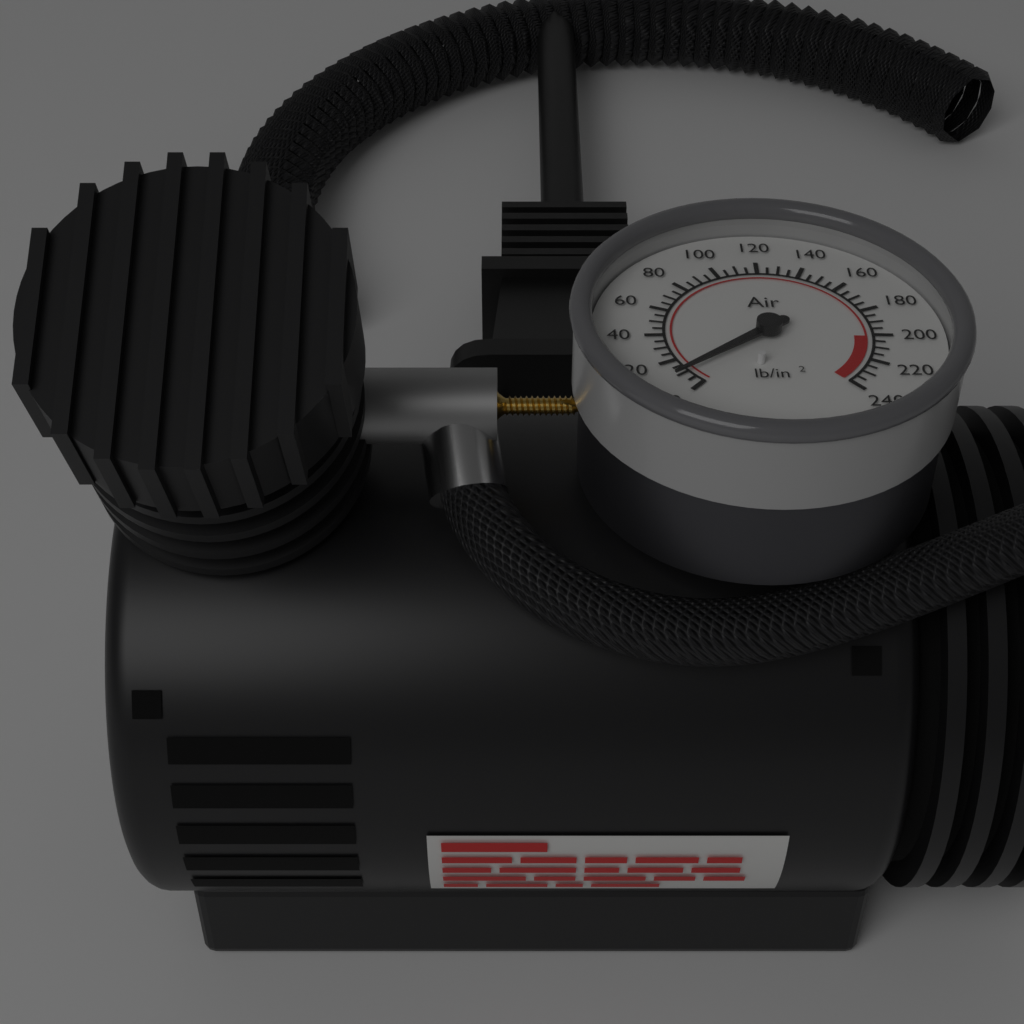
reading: 10 psi
